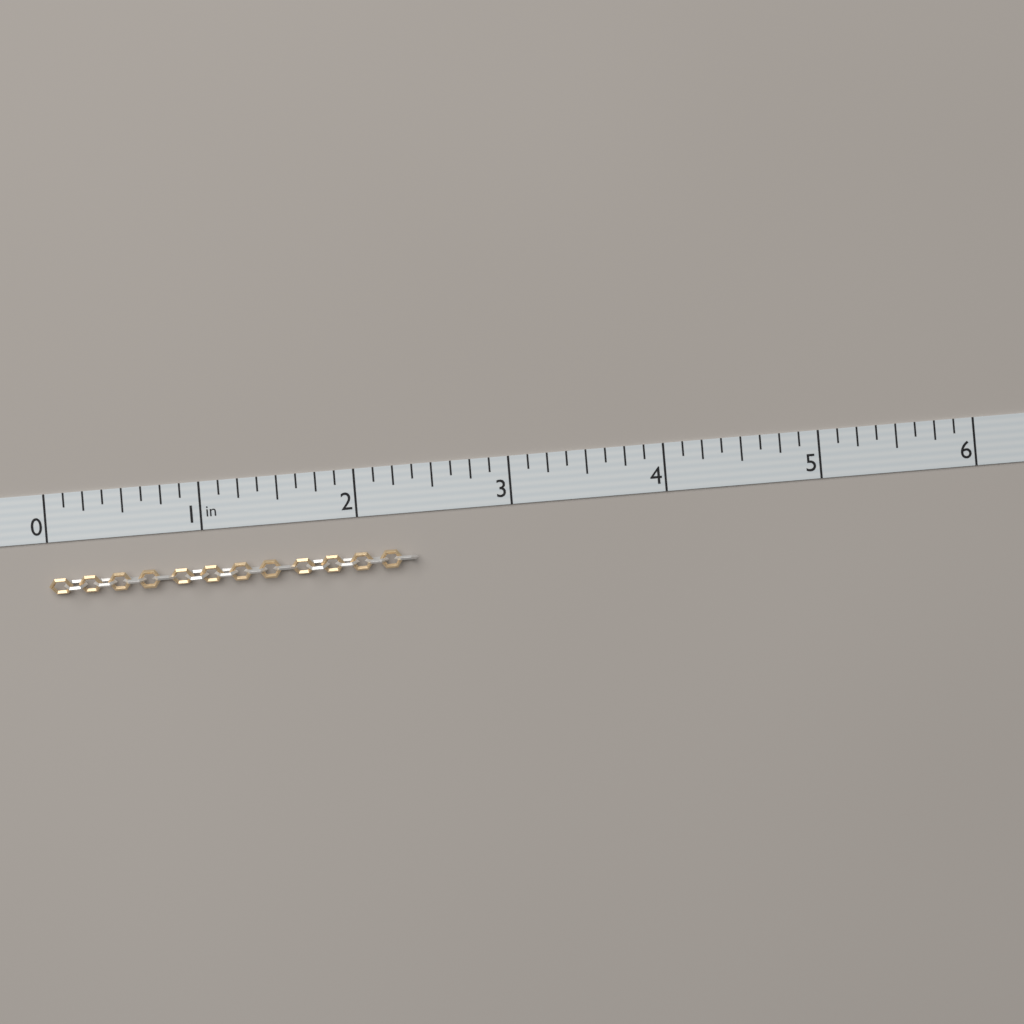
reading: 2.375 in
